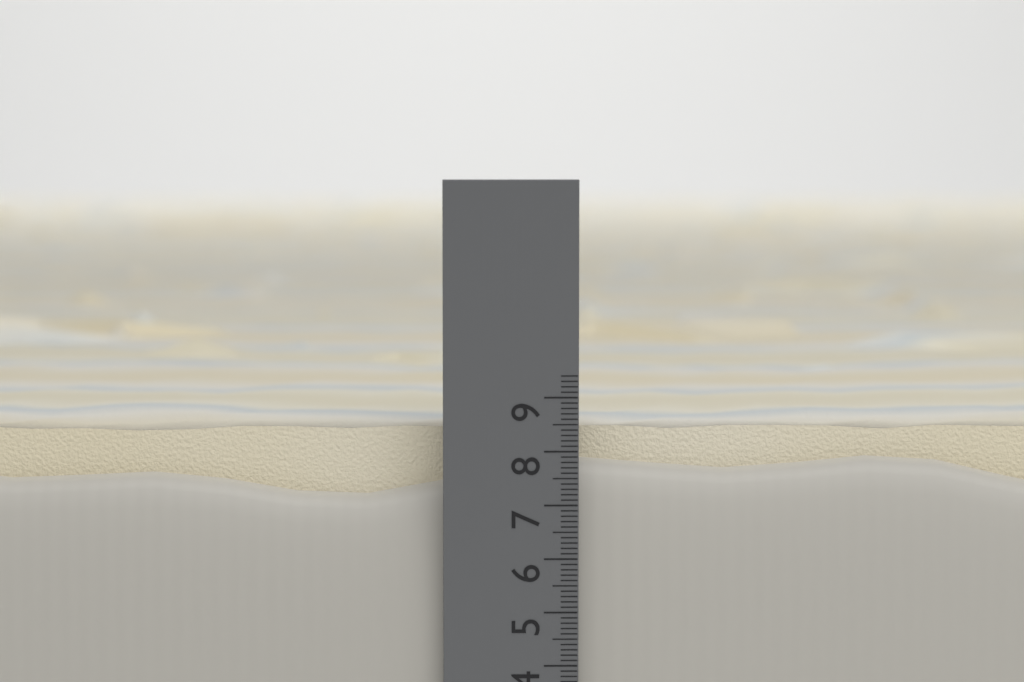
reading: 8.7 cm
